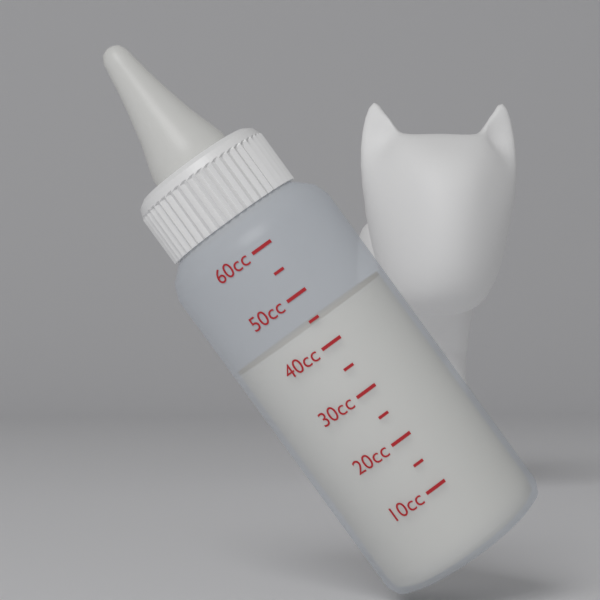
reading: 45 cc
